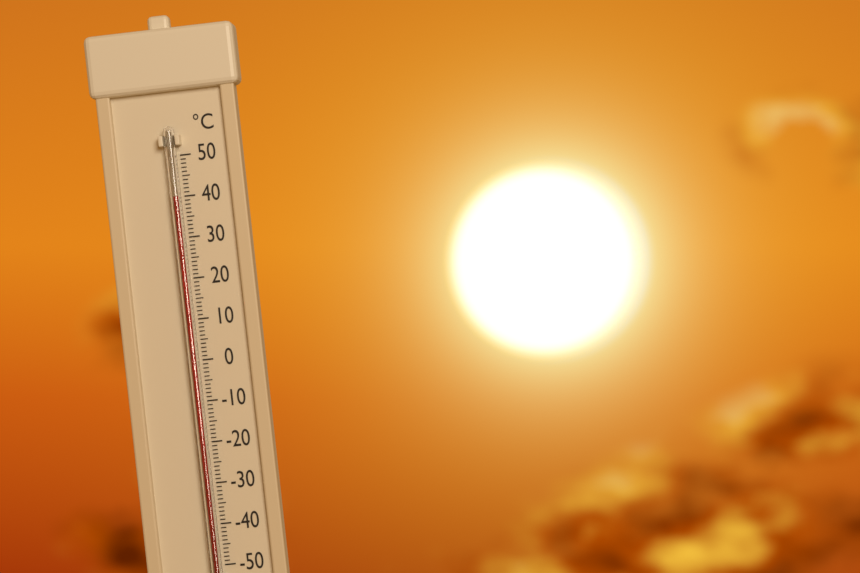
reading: 40 °C
